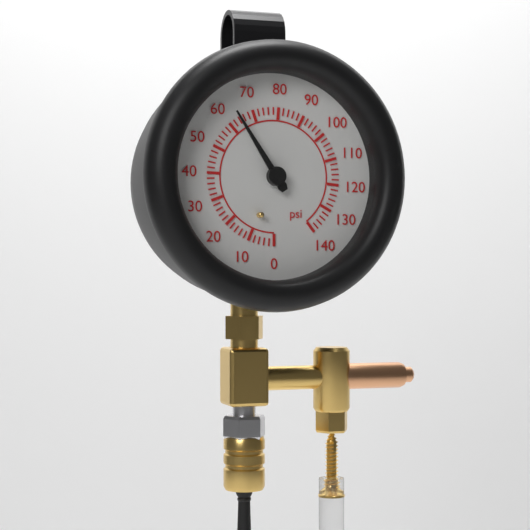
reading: 64 psi
